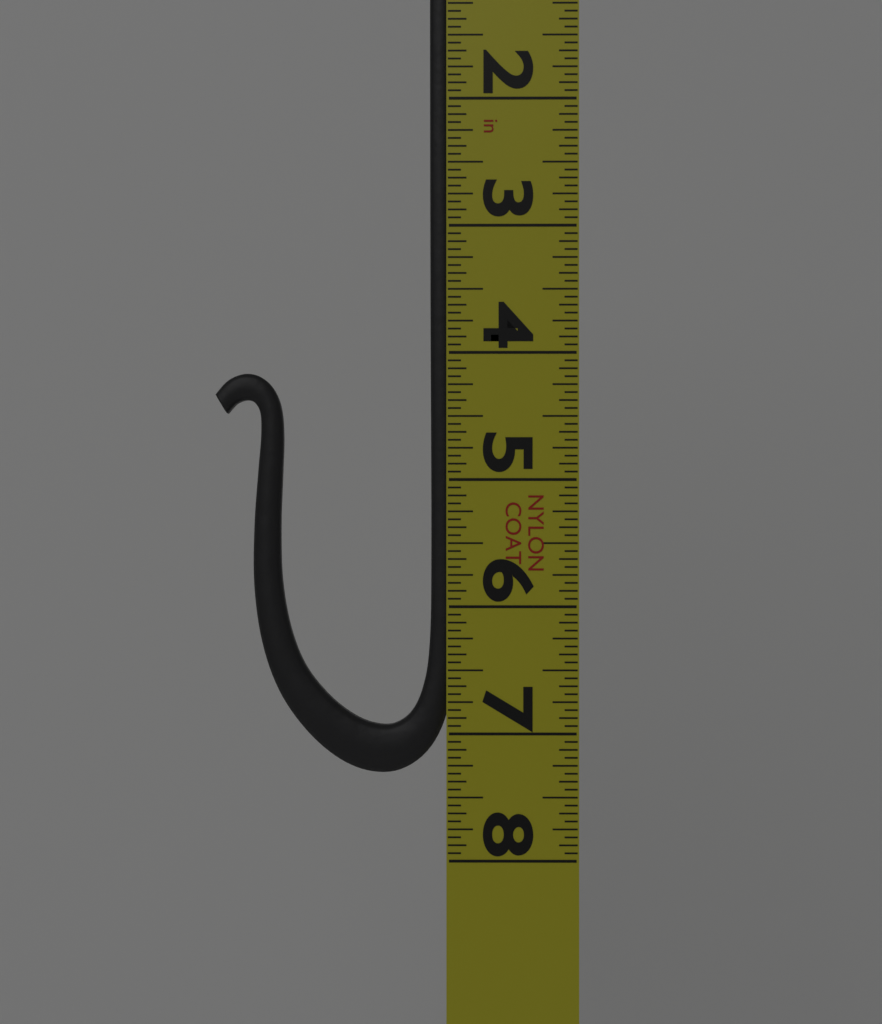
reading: 7.3125 in
